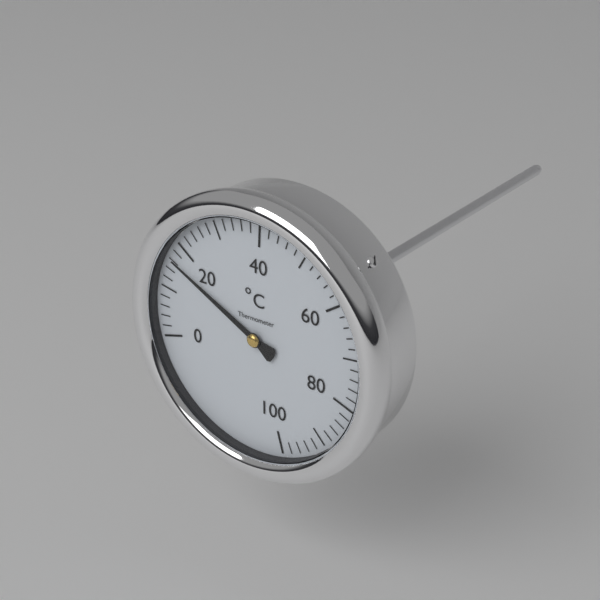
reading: 16 °C
